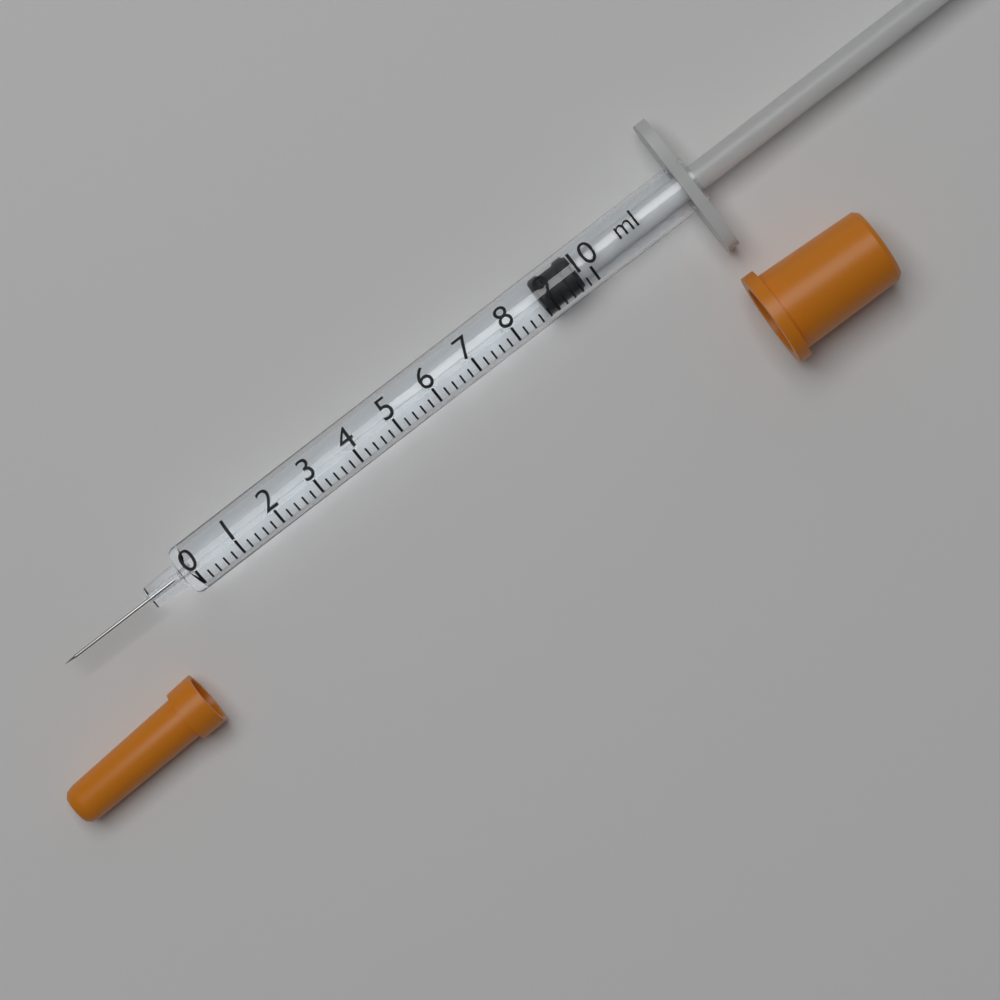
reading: 8.8 ml
